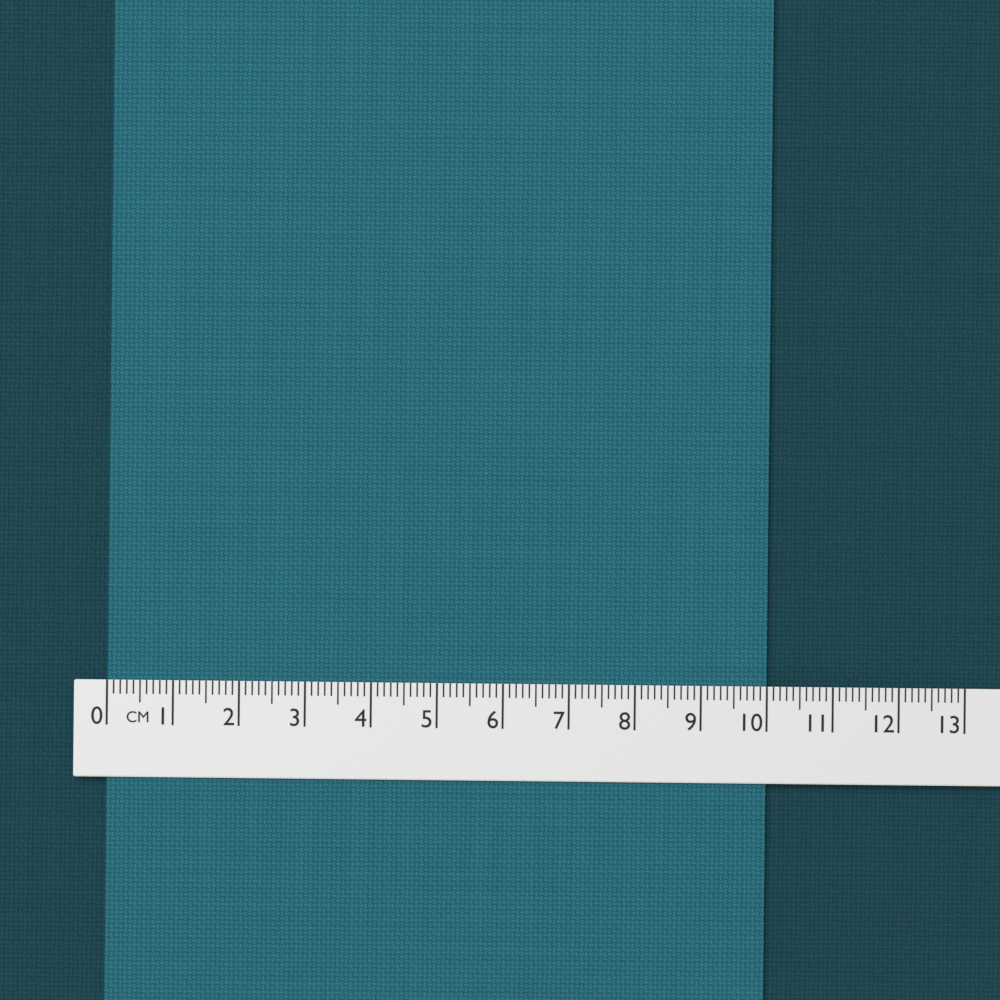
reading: 10.0 cm
